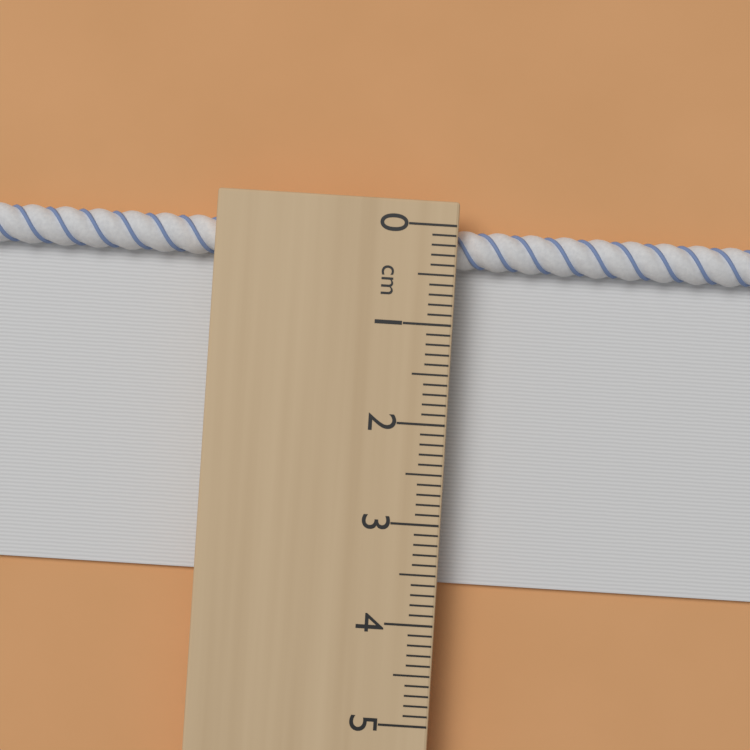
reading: 3.6 cm
